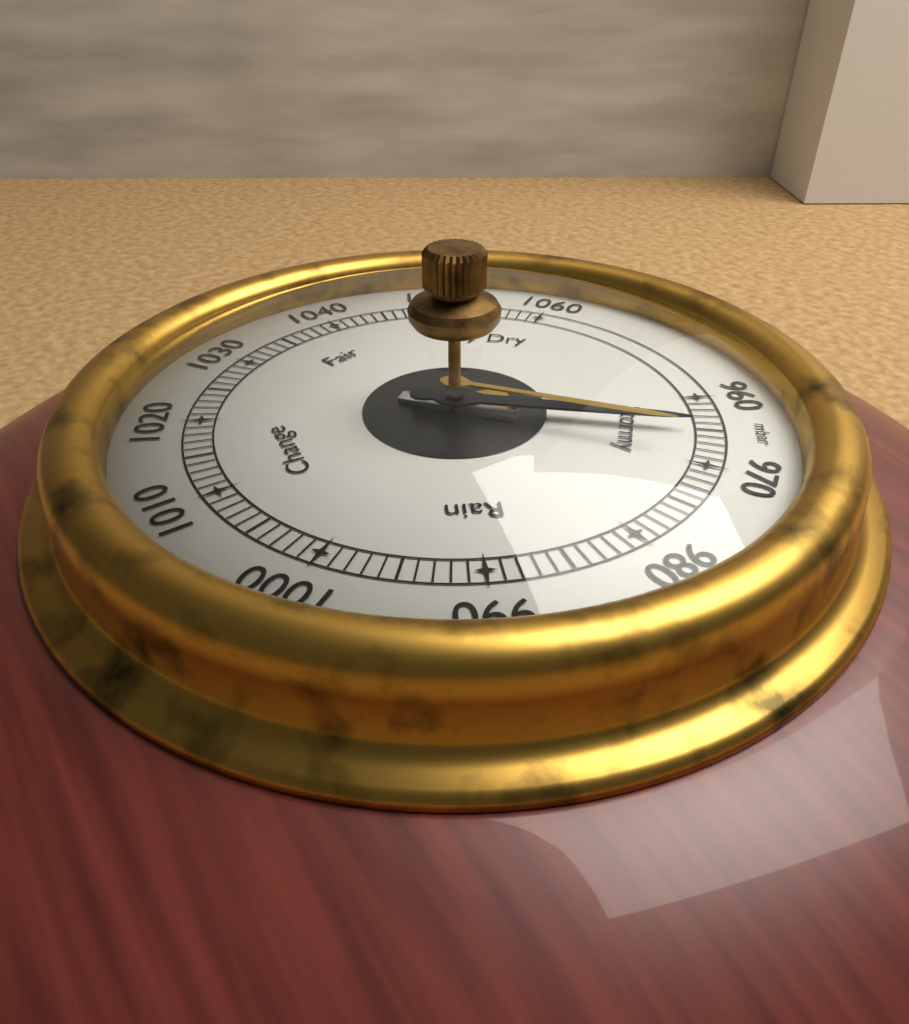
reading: 965 mbar
